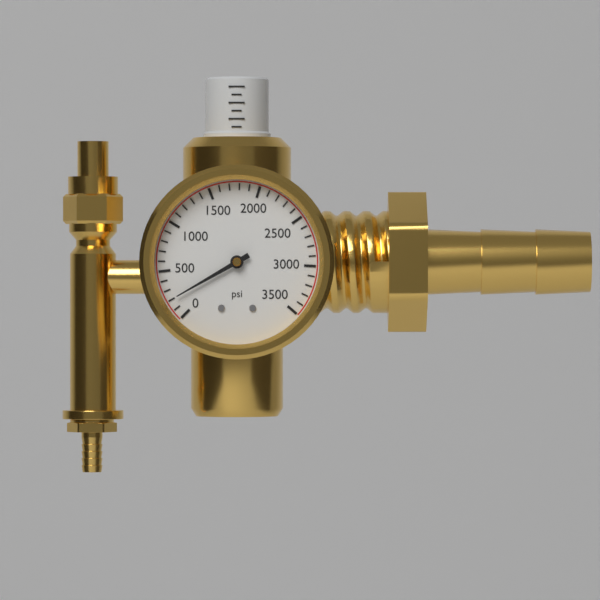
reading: 200 psi
